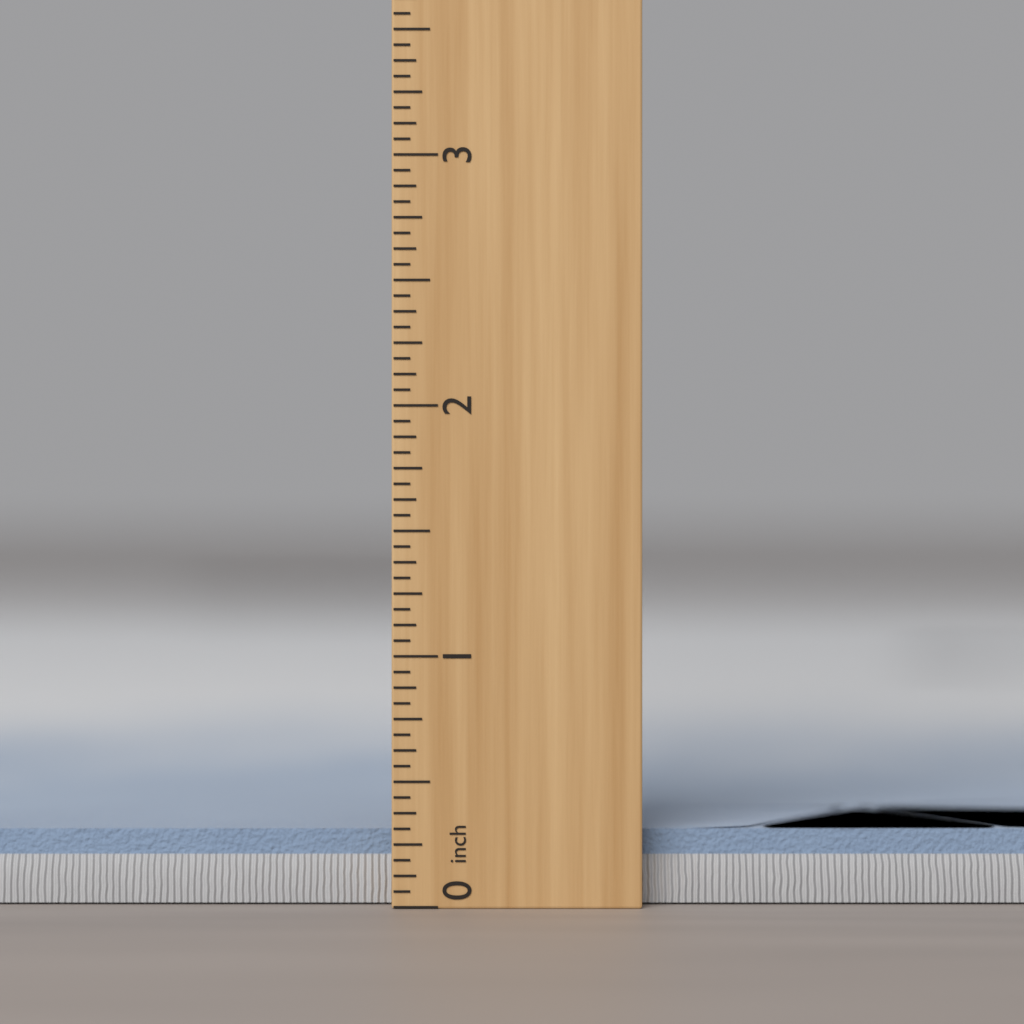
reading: 0.3000 inch
